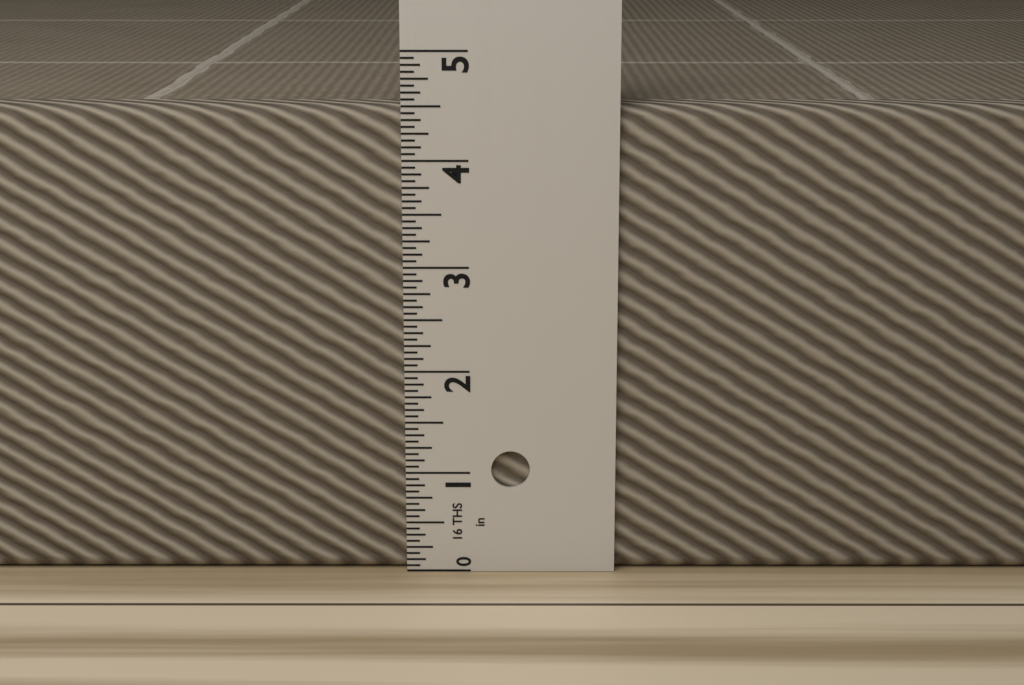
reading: 4.5000 in
